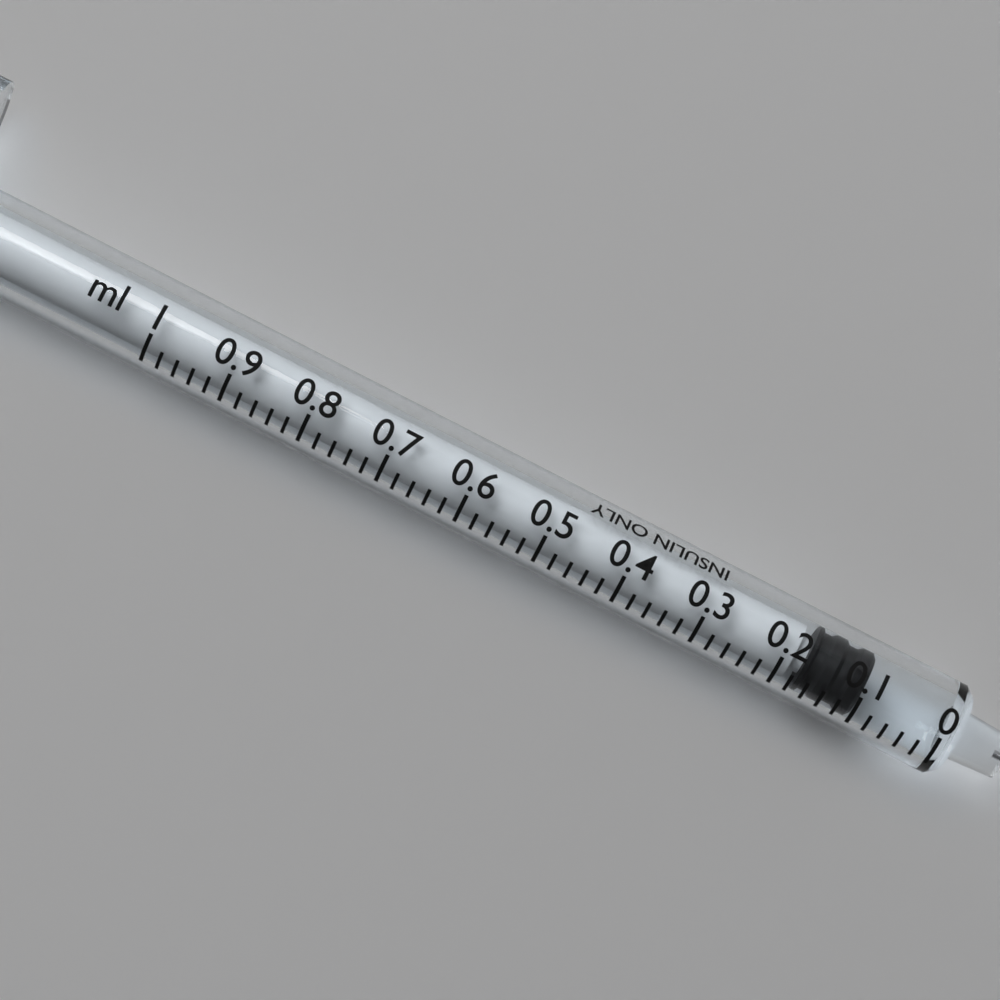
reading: 0.10 ml
